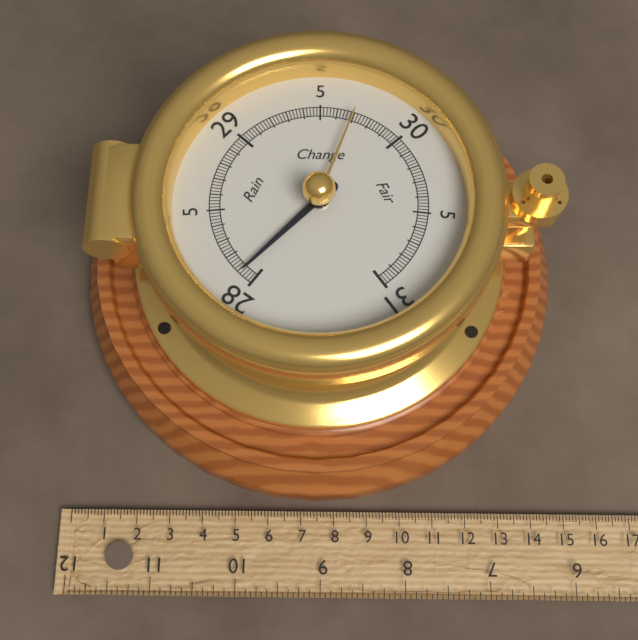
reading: 28.08 inHg
